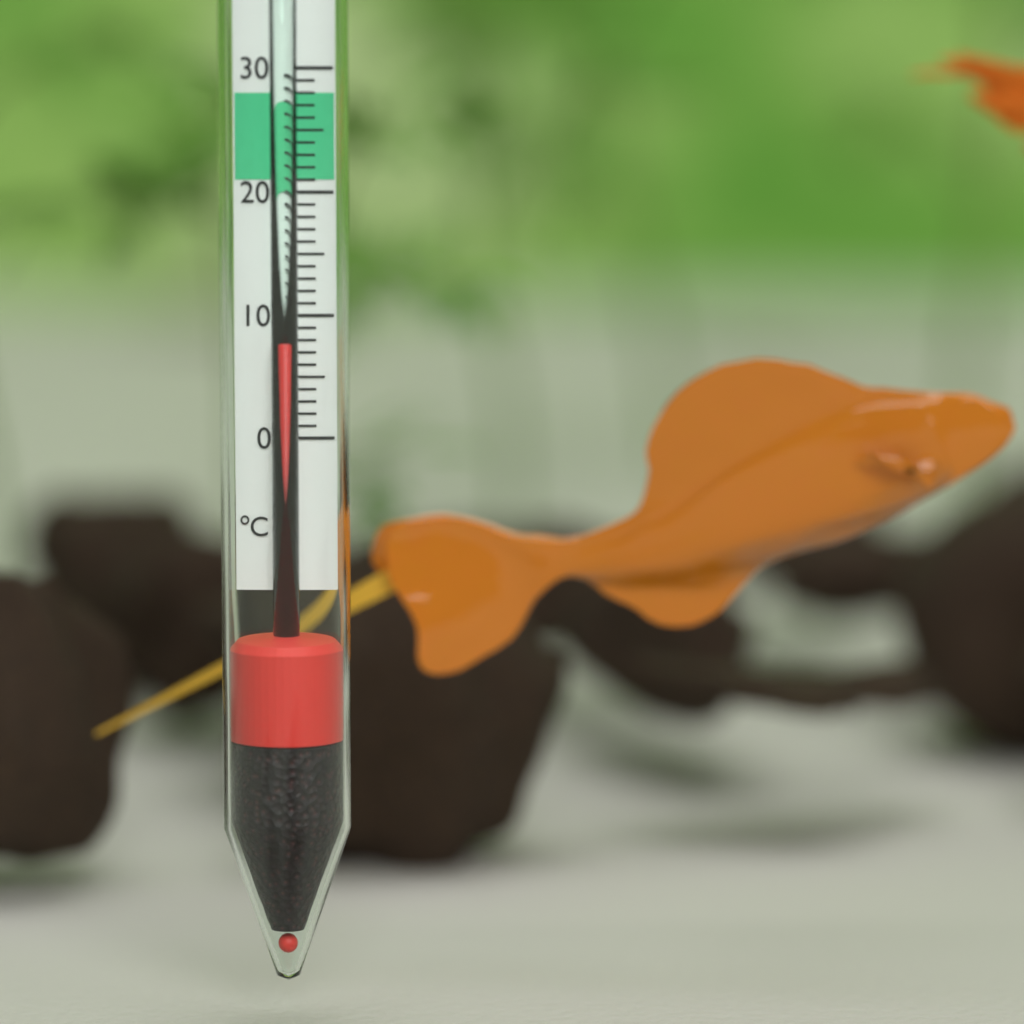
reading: 8 °C
